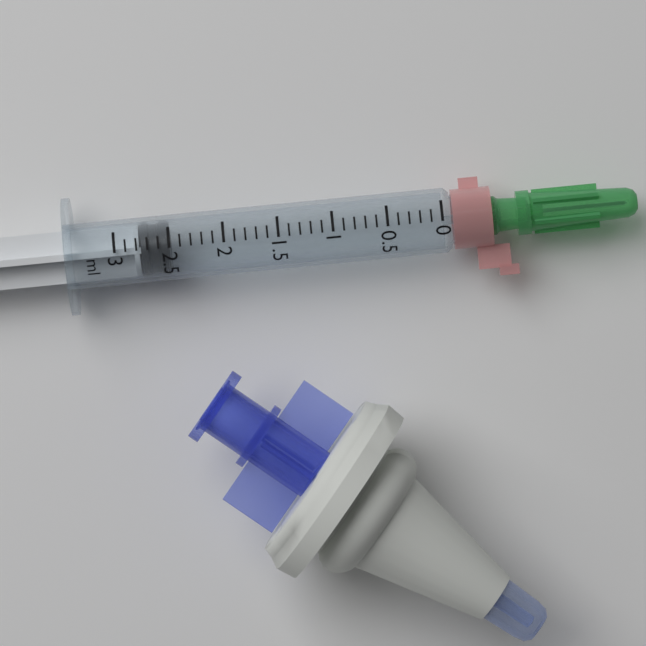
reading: 2.5 ml
